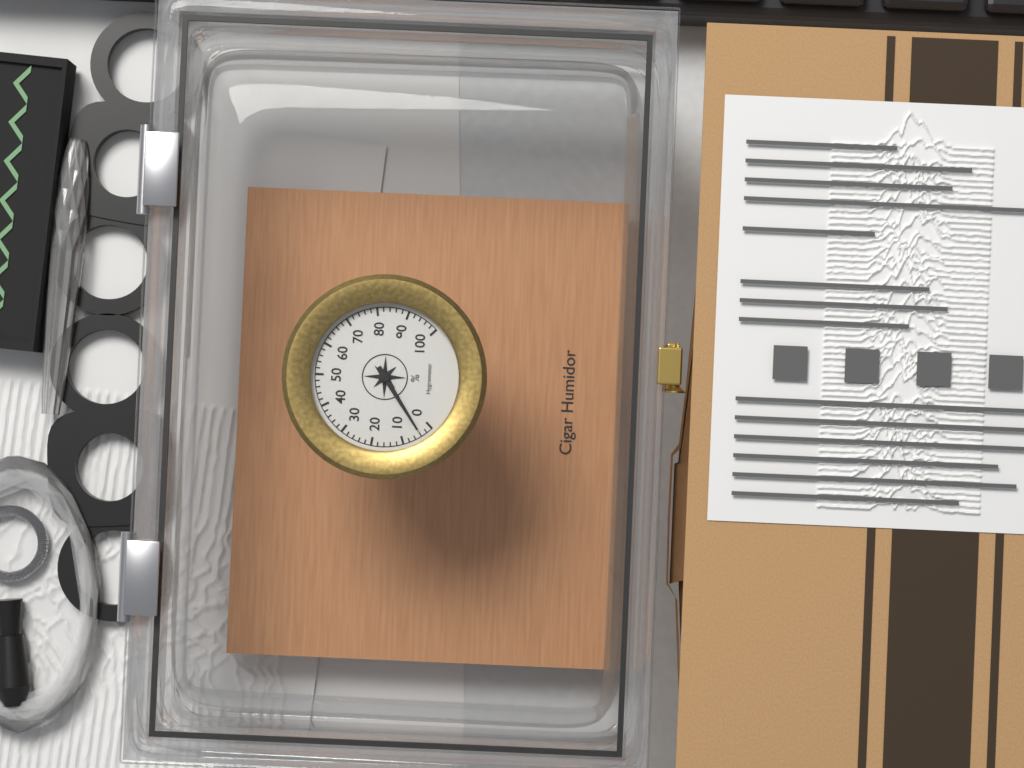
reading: 4 %
